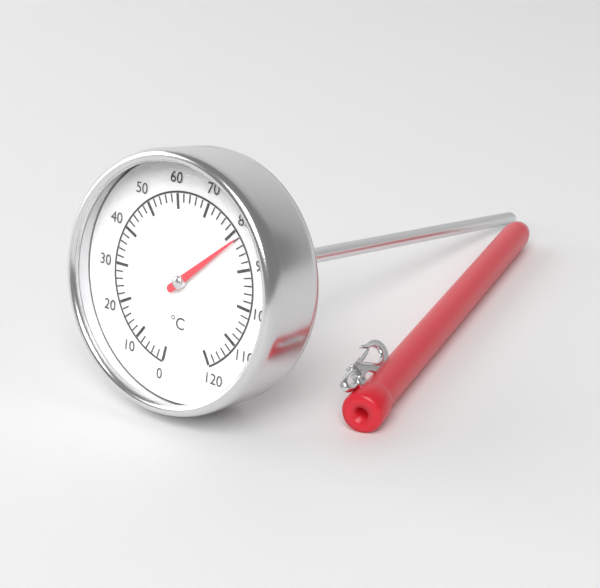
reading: 82 °C
